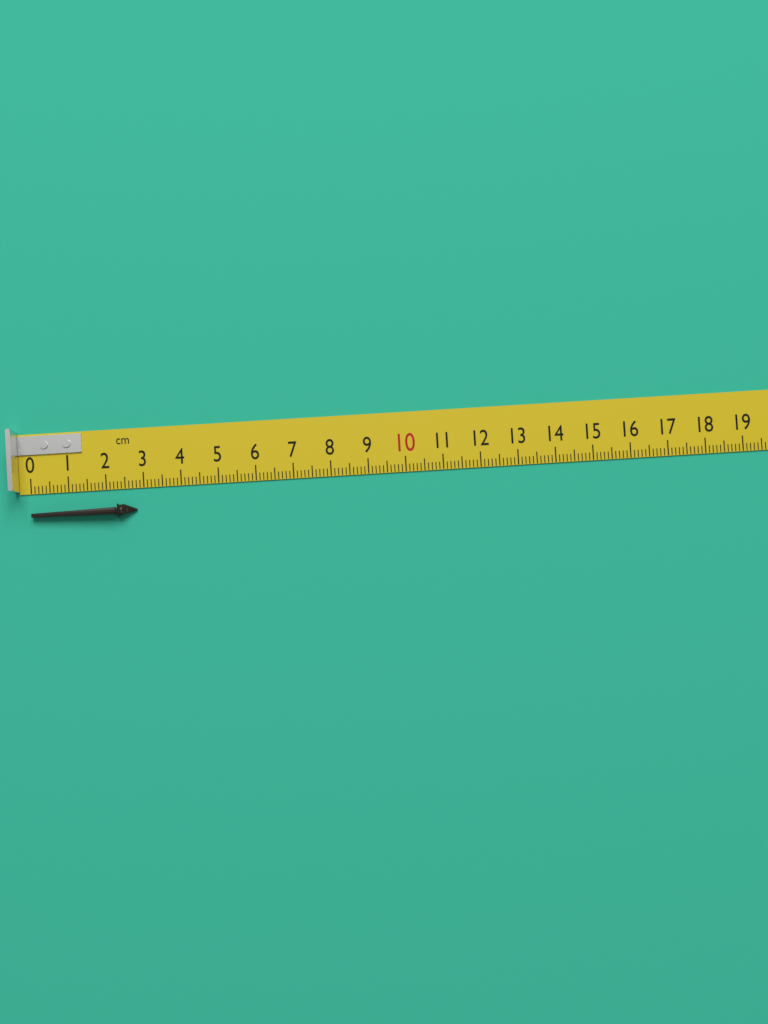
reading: 2.8 cm
